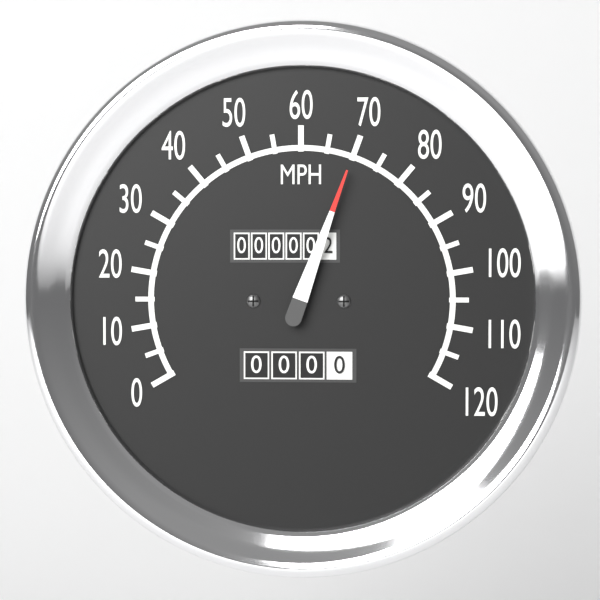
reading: 70 MPH
